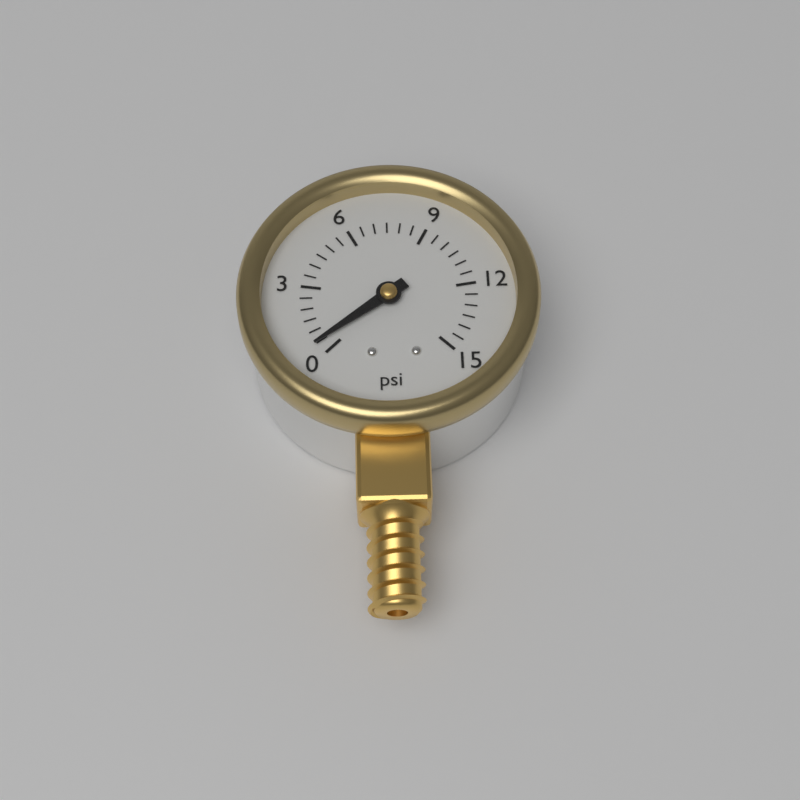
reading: 0.5 psi
